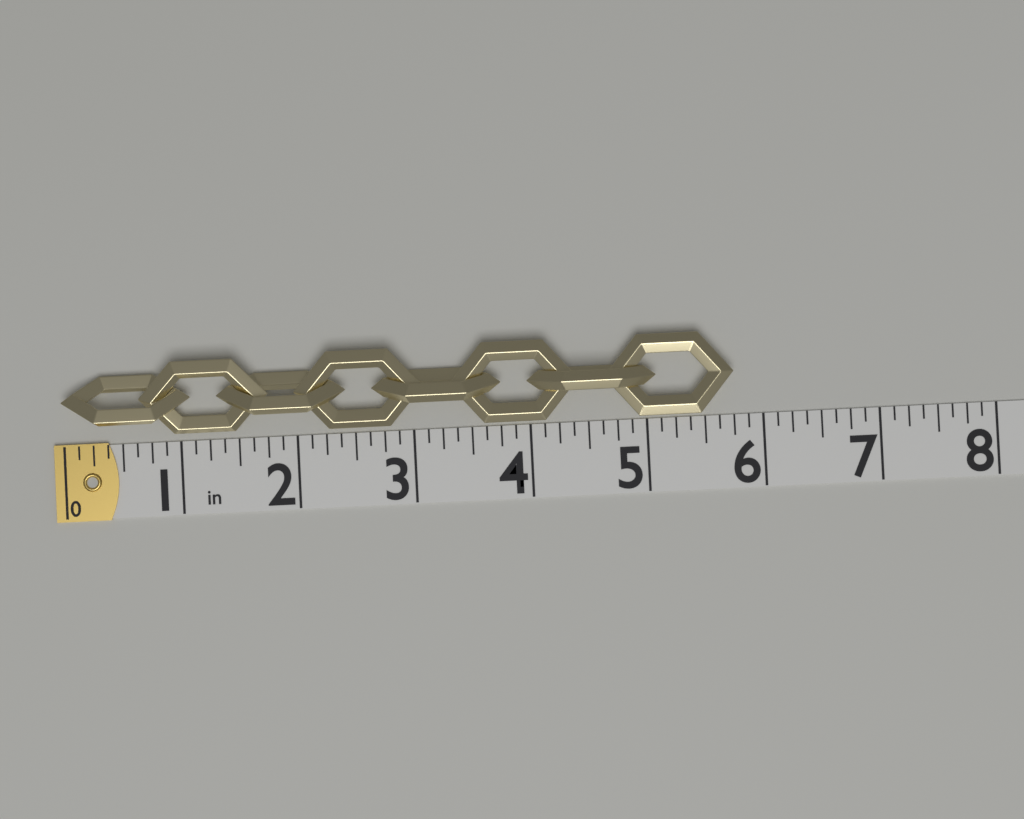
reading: 5.750 in
